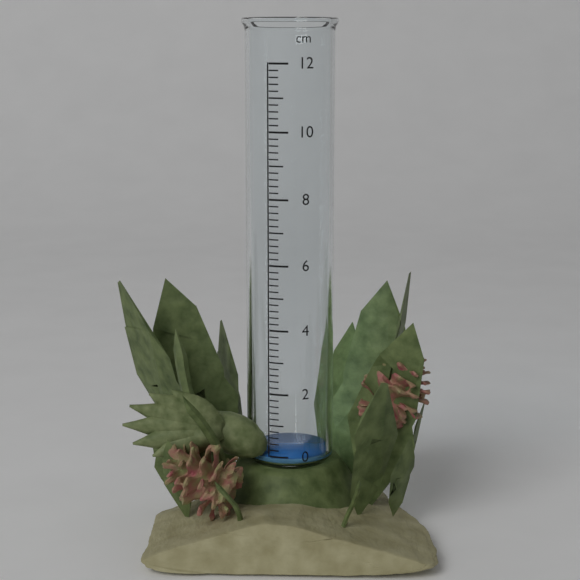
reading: 0.0 cm
